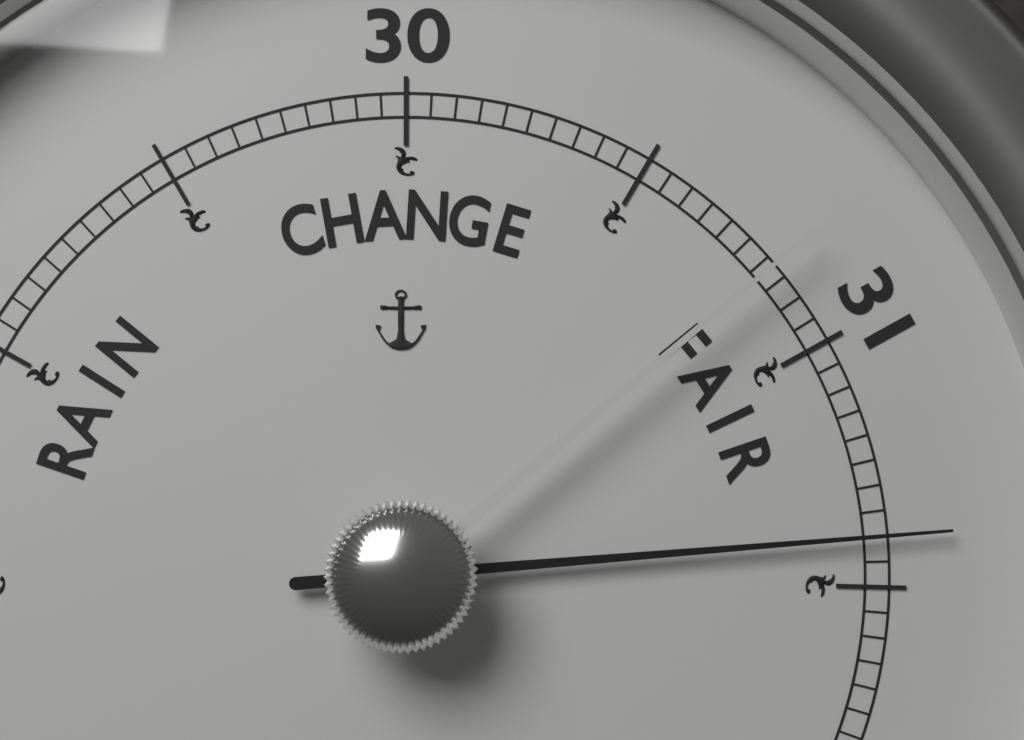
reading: 31.40 (no unit)
